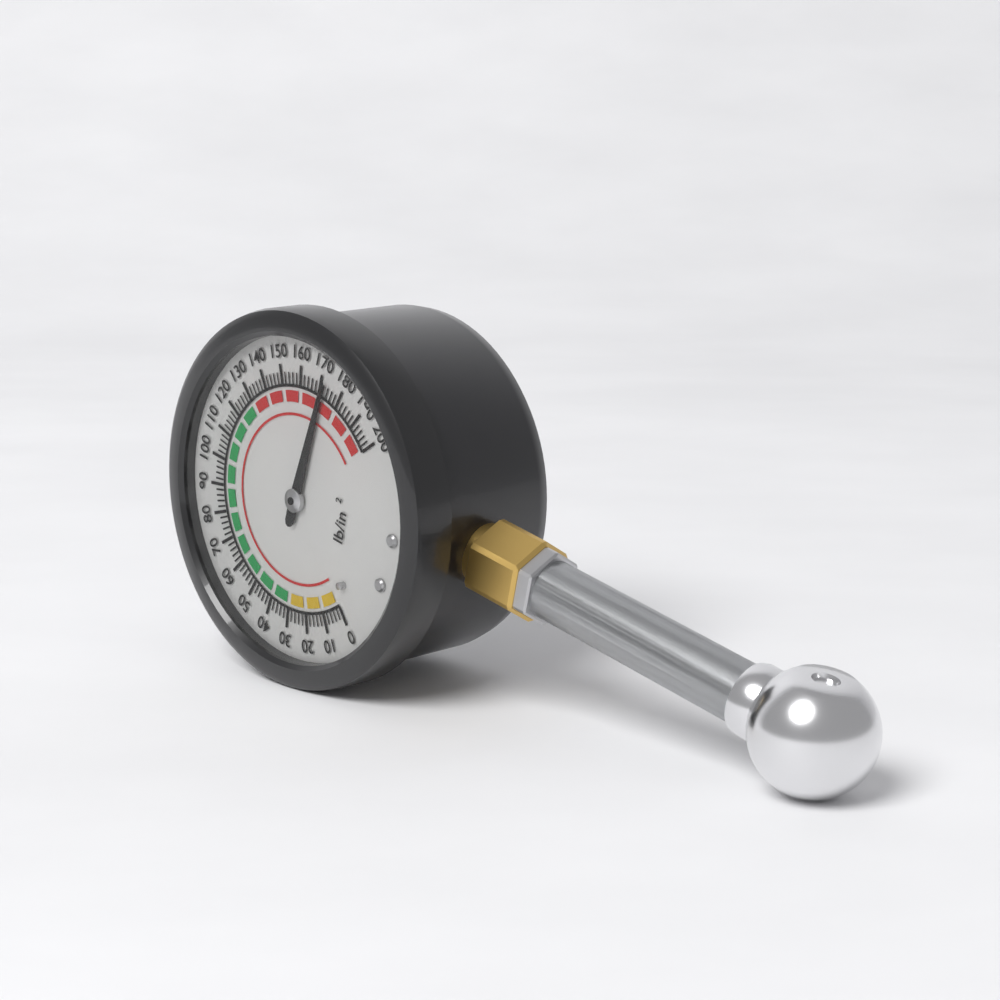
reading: 172 psi
